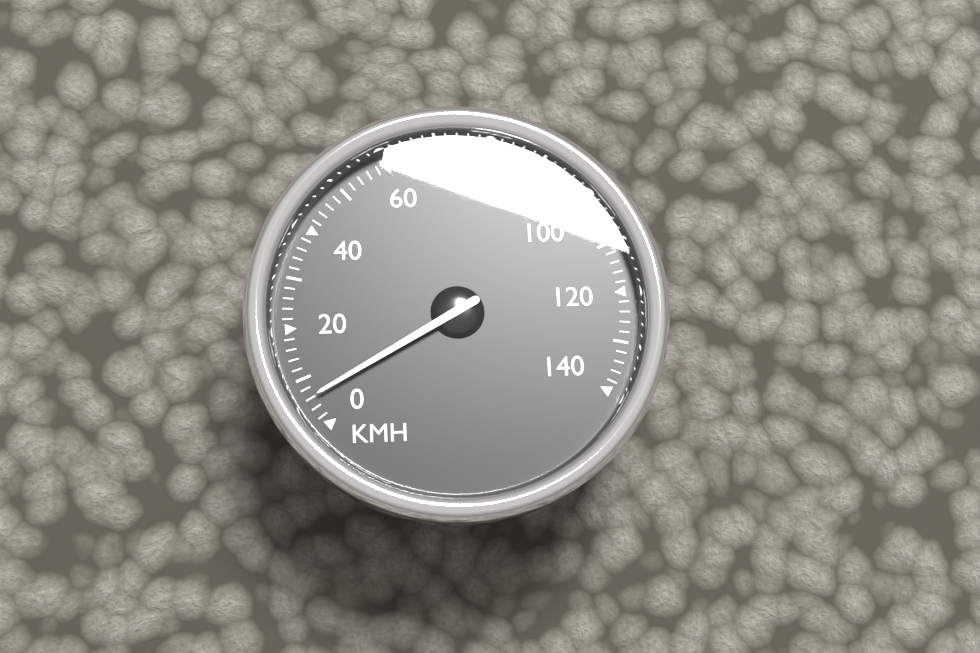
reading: 6 km/h
